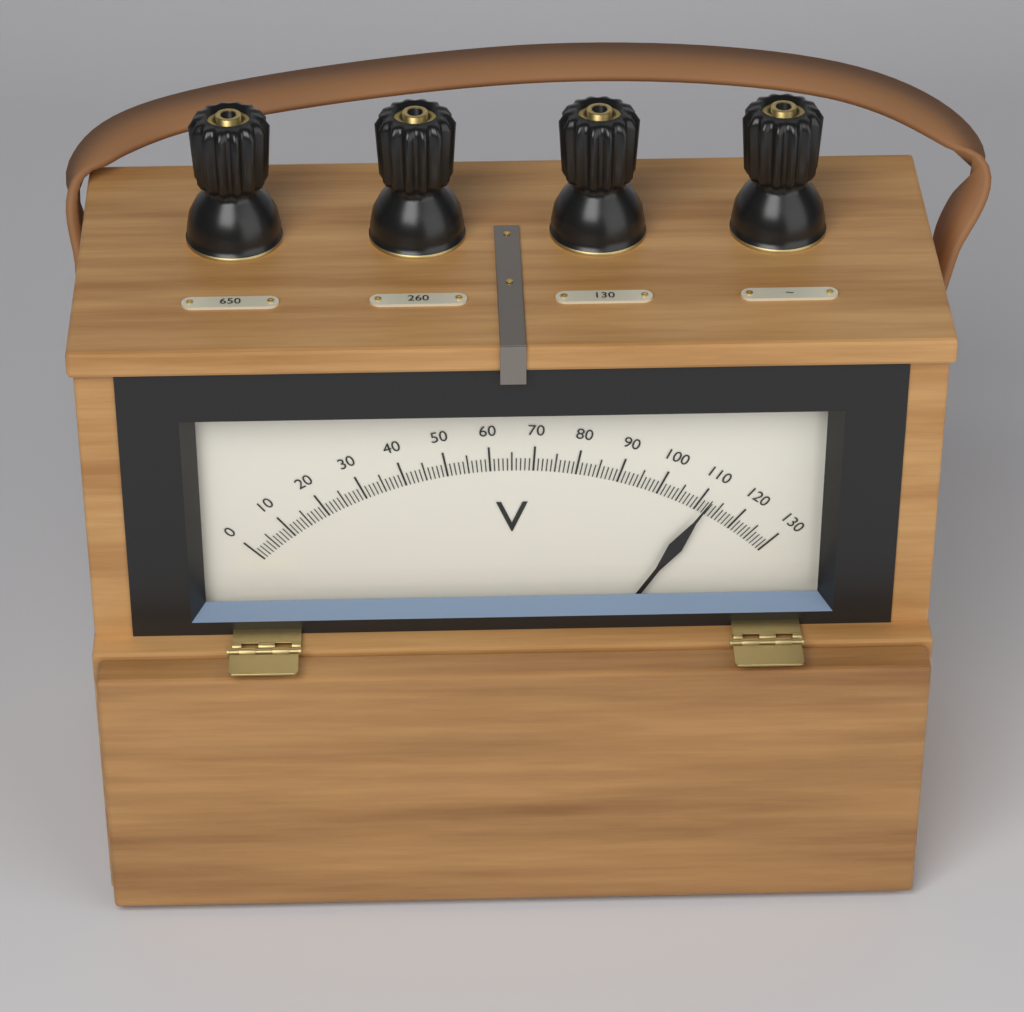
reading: 112 V
